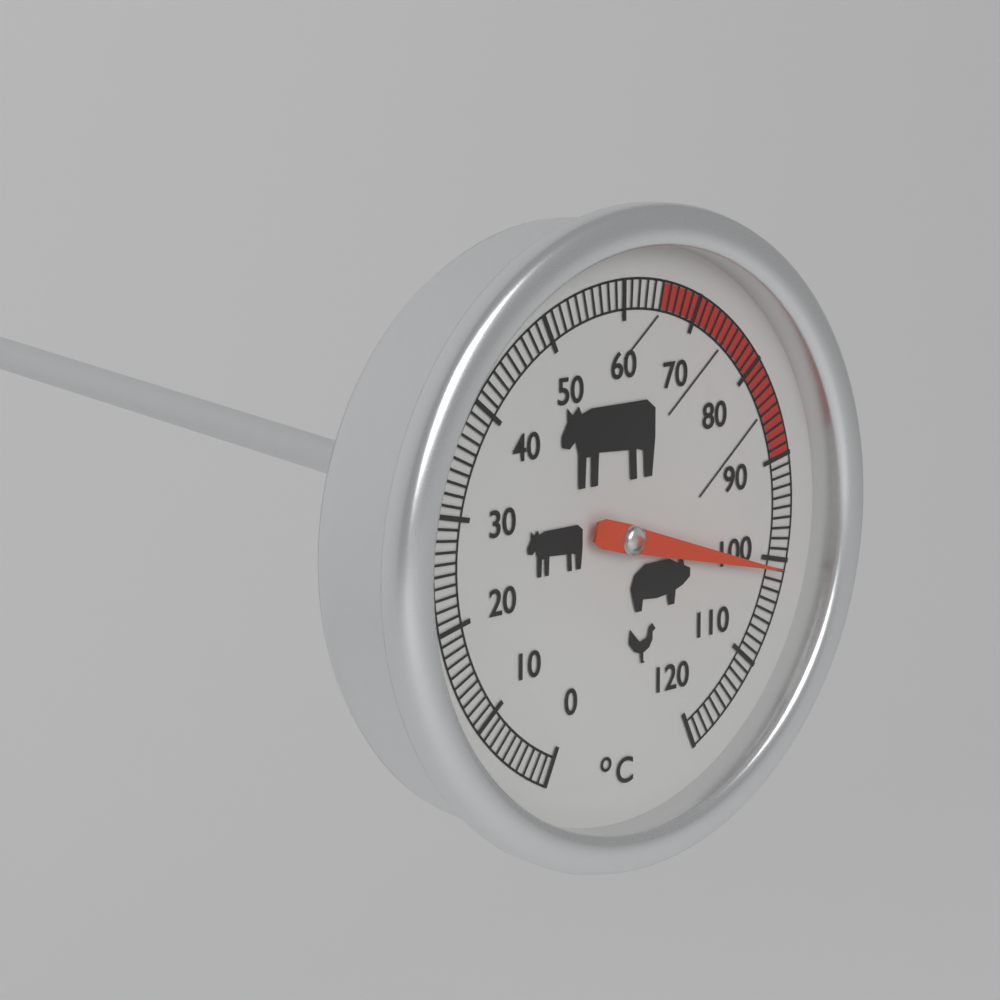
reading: 101 °C
